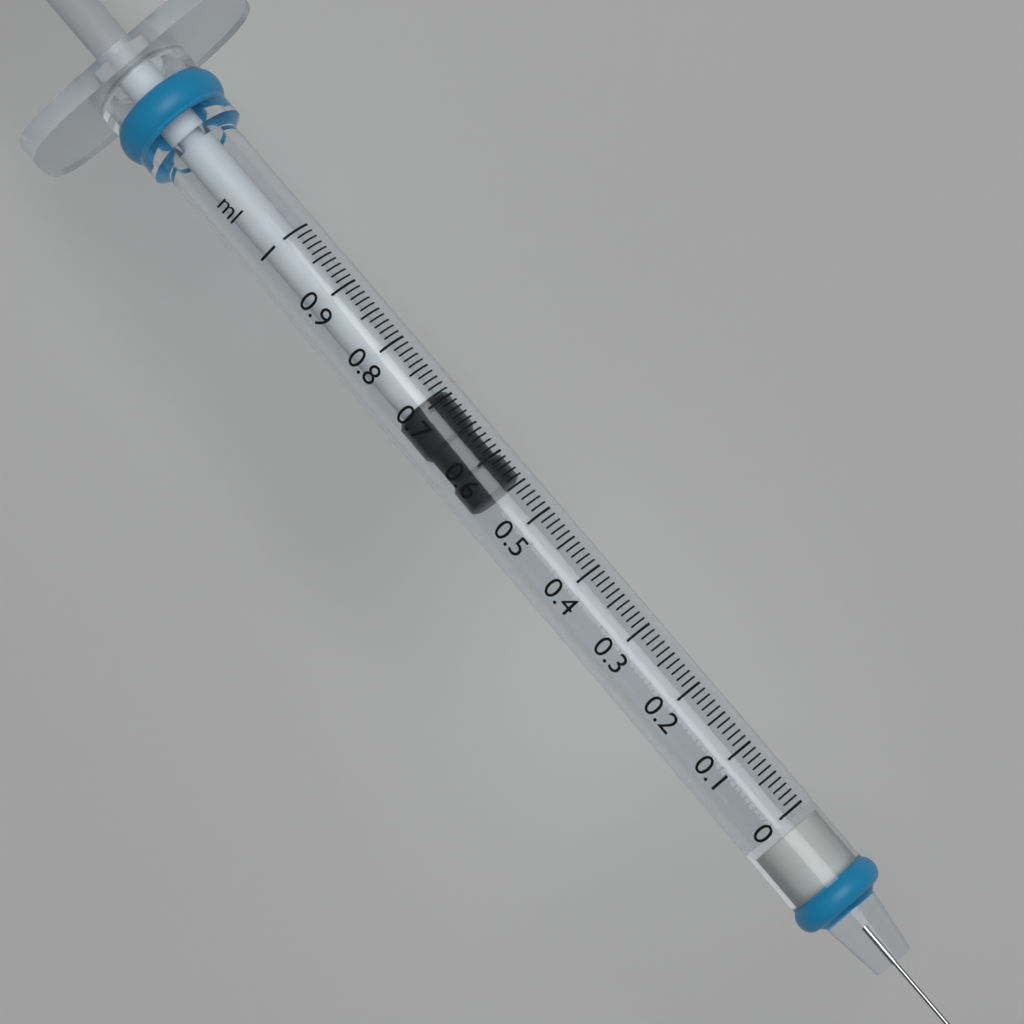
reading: 0.56 ml
